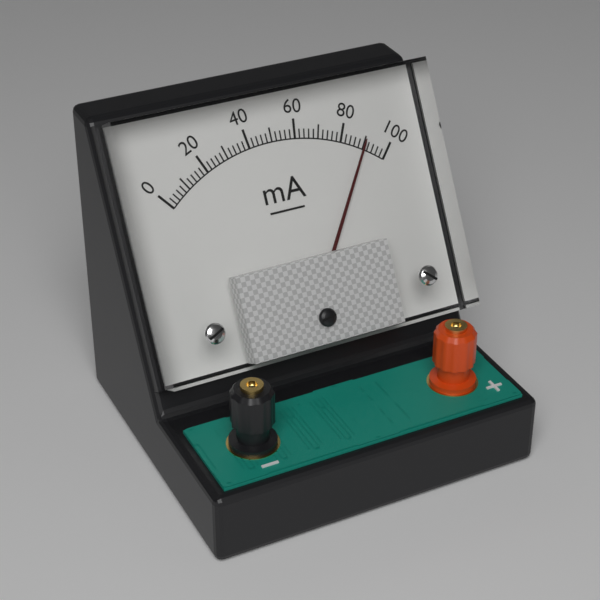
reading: 90 mA
